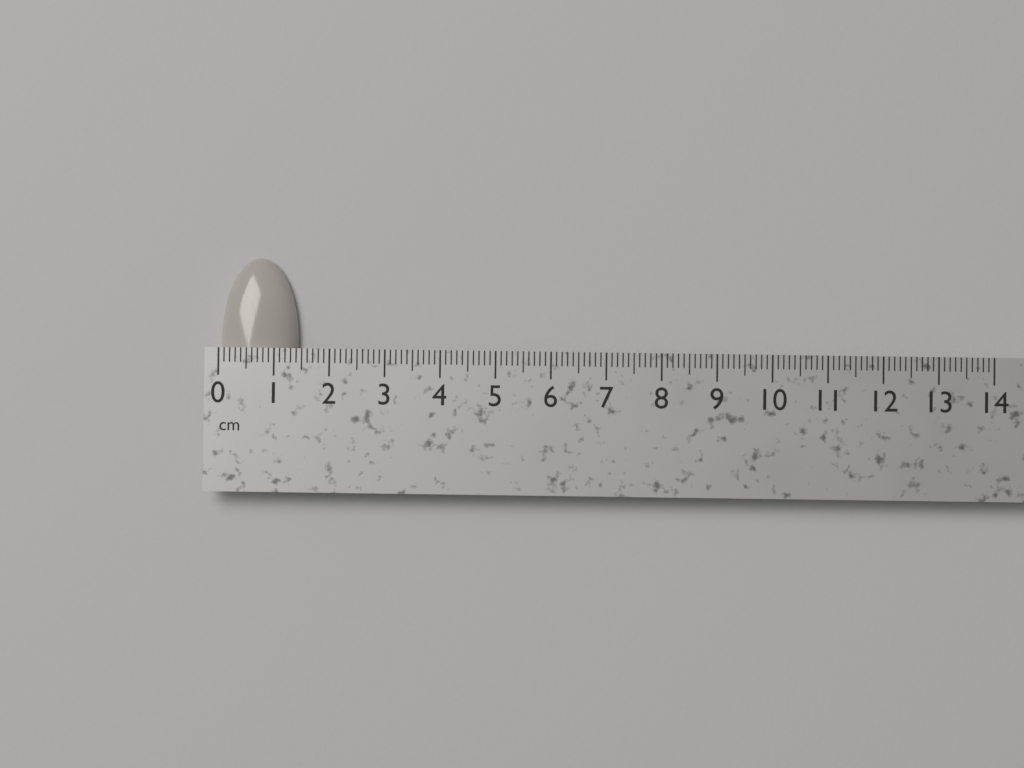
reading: 1.4 cm
